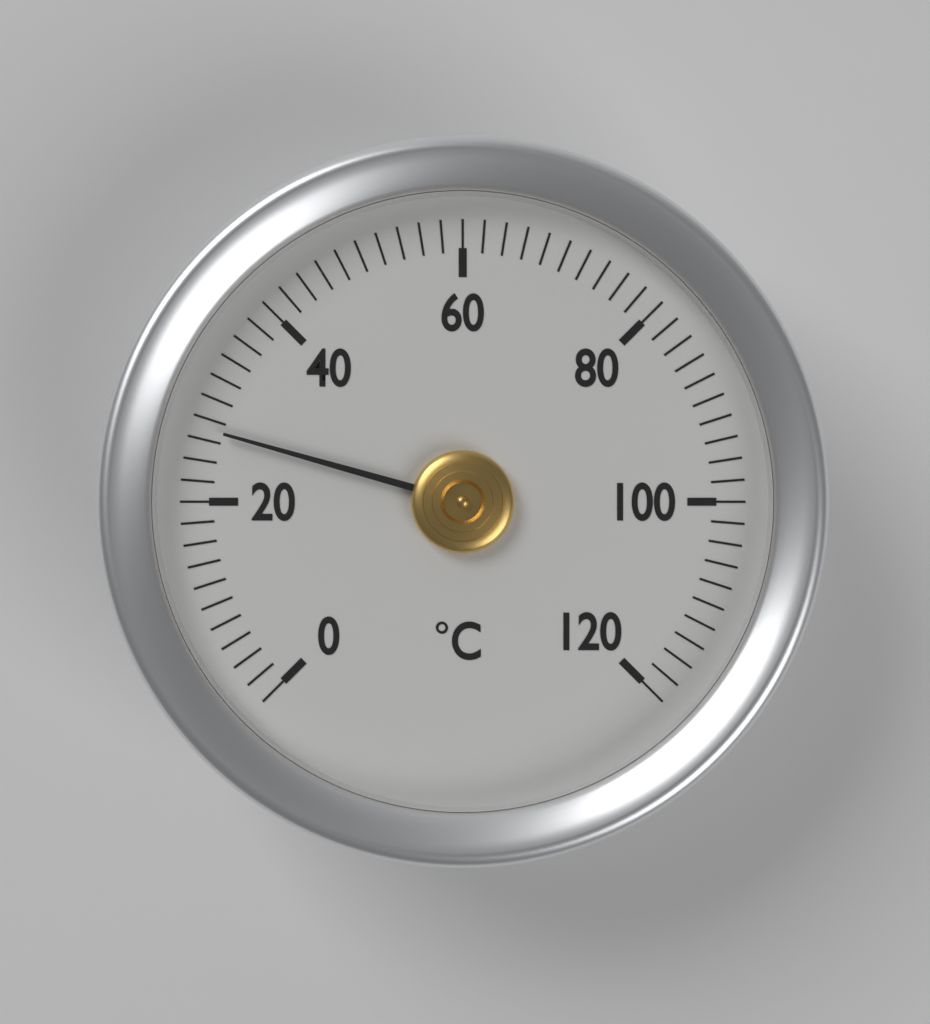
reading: 27 °C
